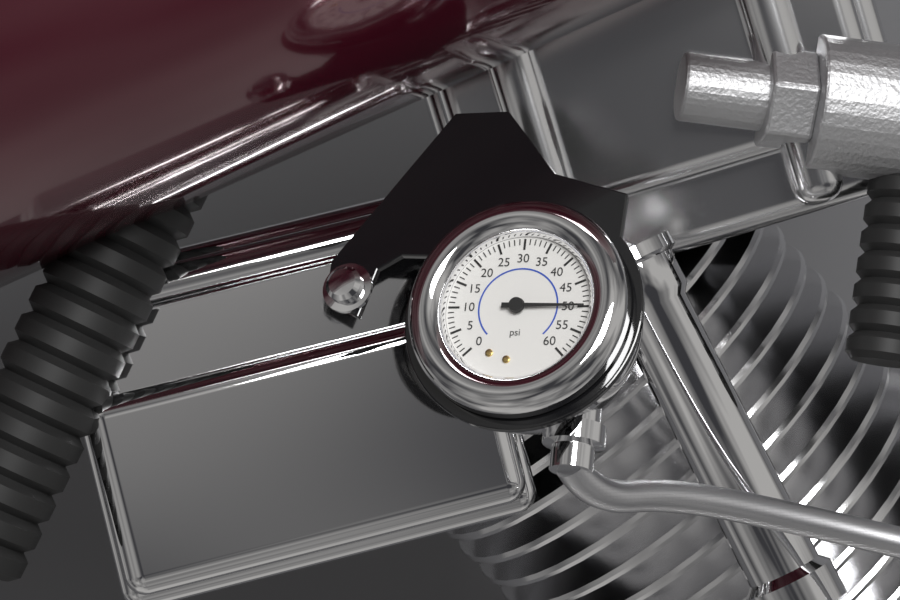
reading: 50 psi
